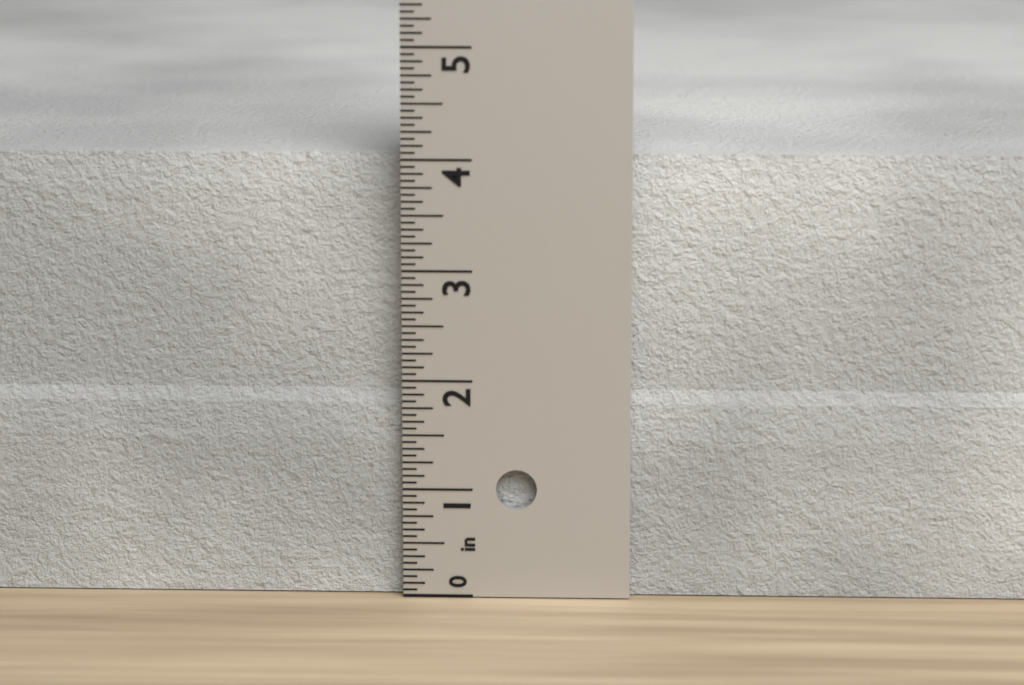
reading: 4.0000 in
